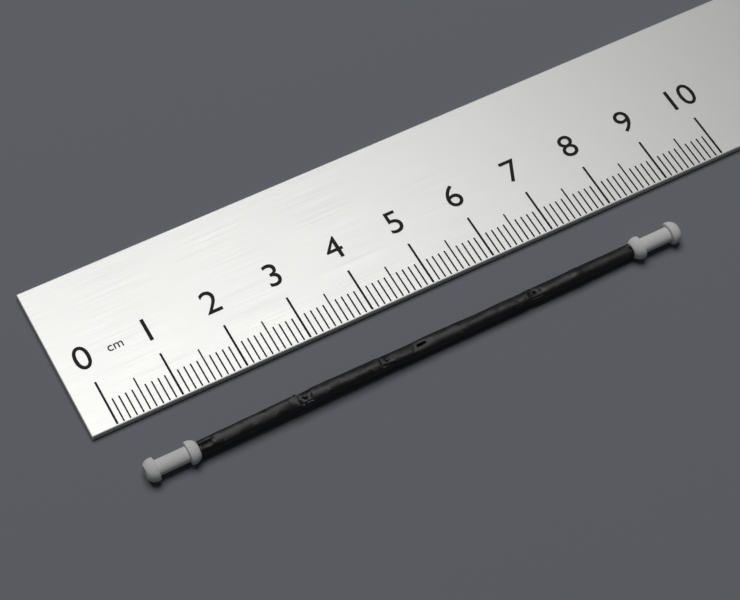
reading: 8.6 cm
